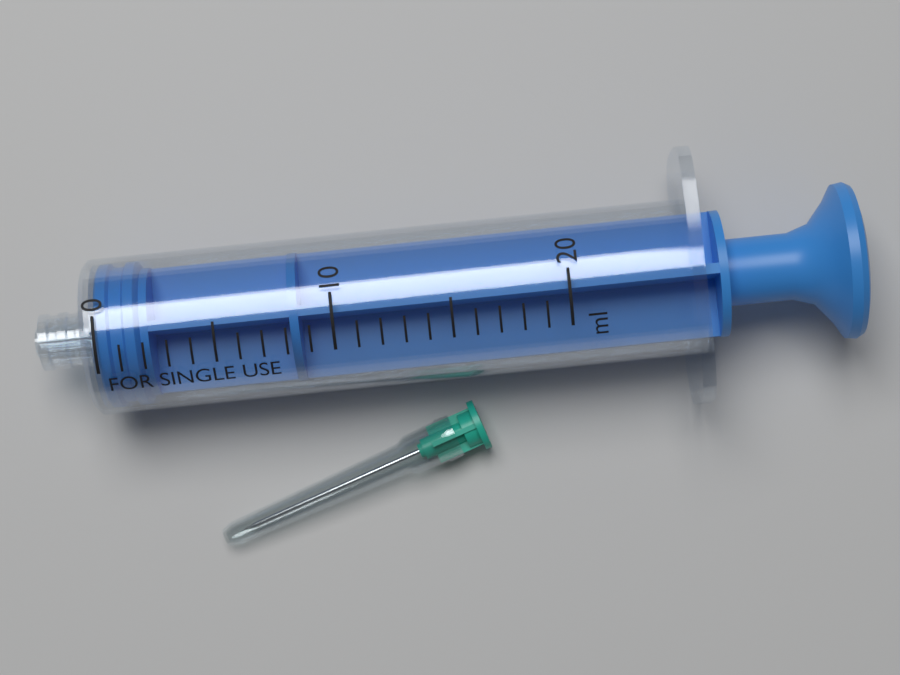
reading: 0 ml
